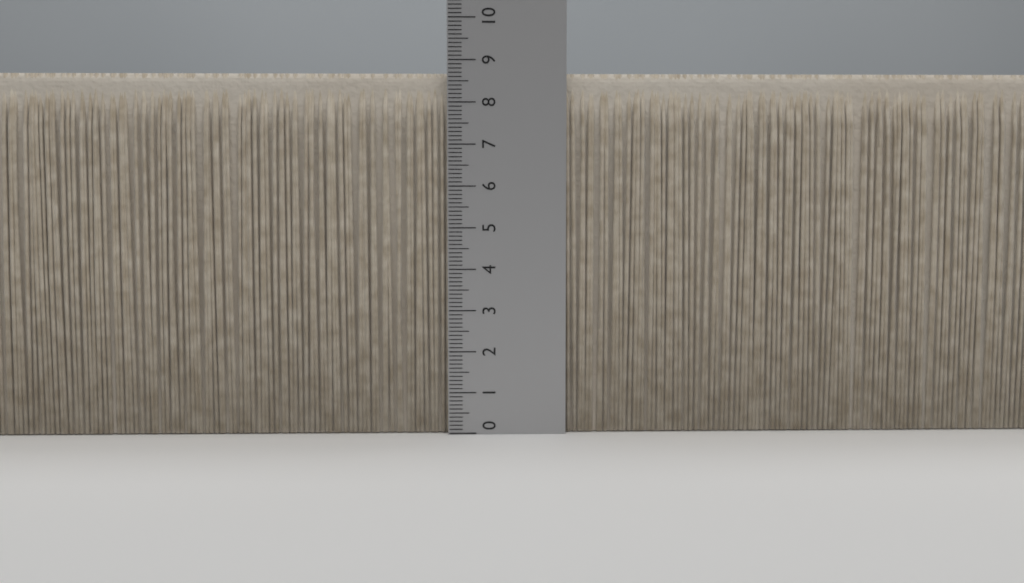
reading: 8.7 (no unit)
